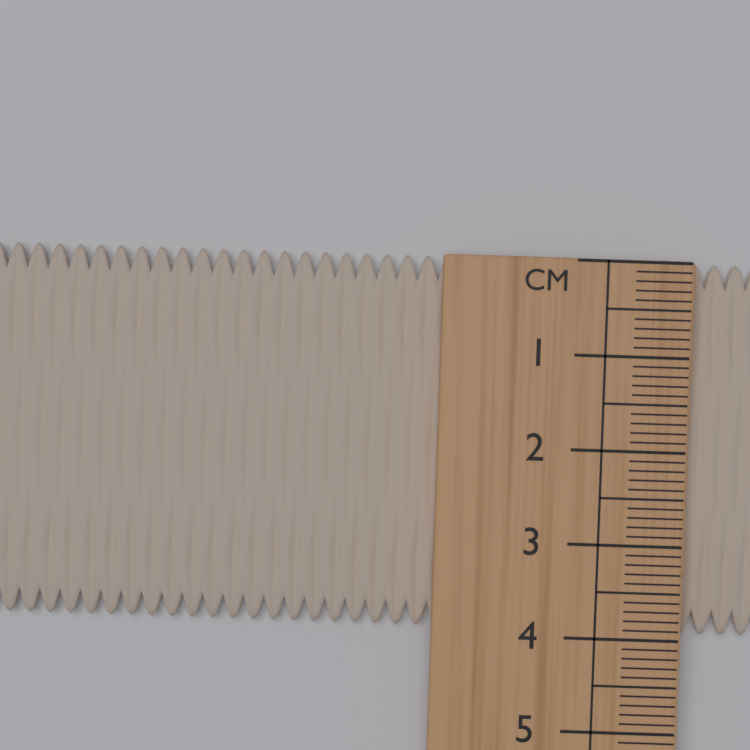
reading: 4.0 cm
